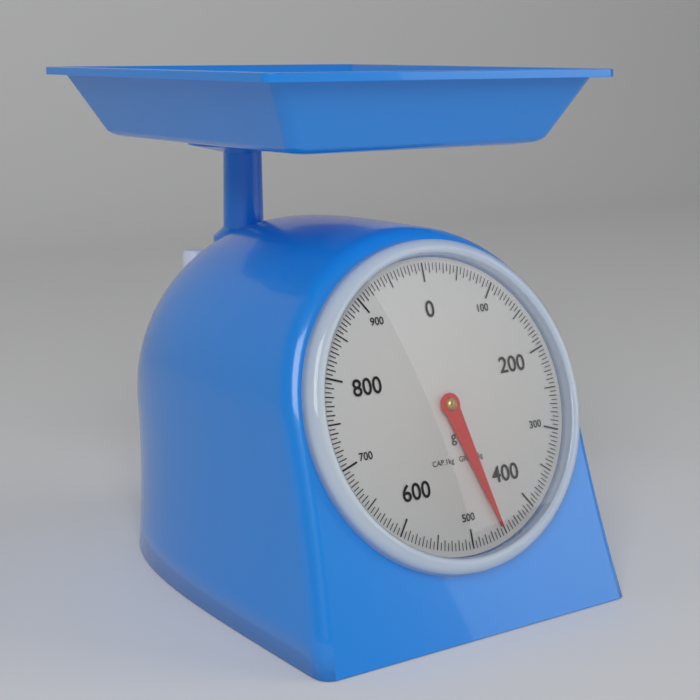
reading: 455 g
